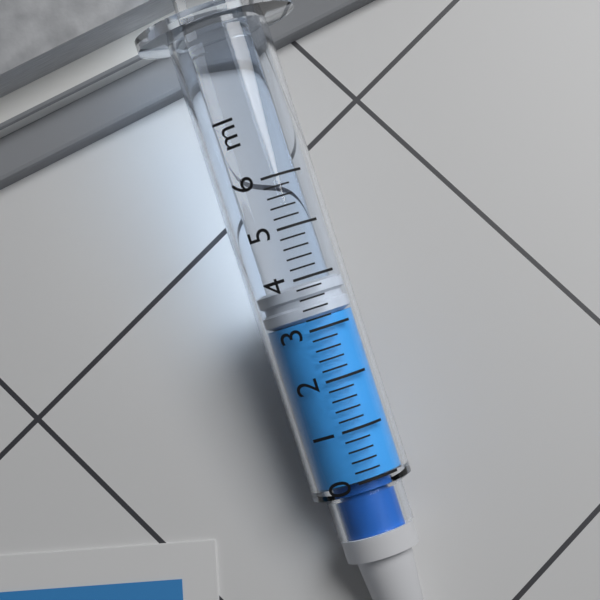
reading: 3.2 ml
